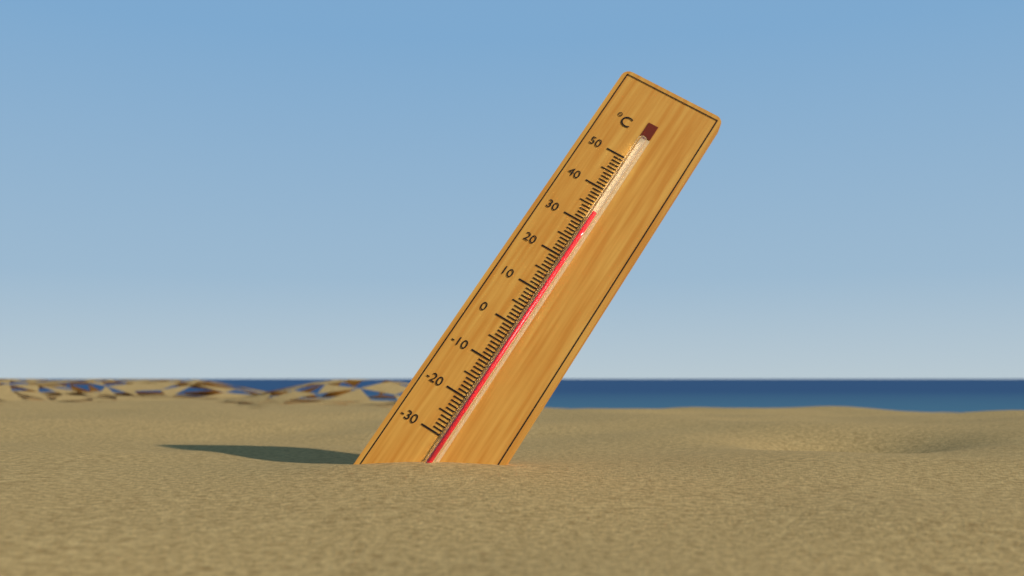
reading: 33 °C
